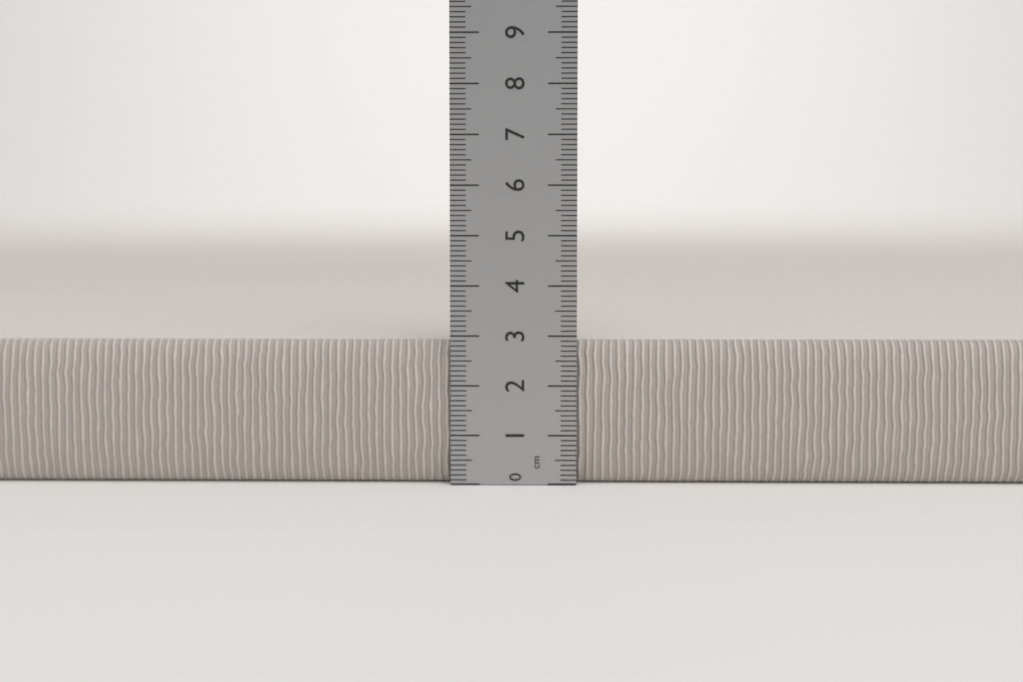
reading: 2.9 cm
